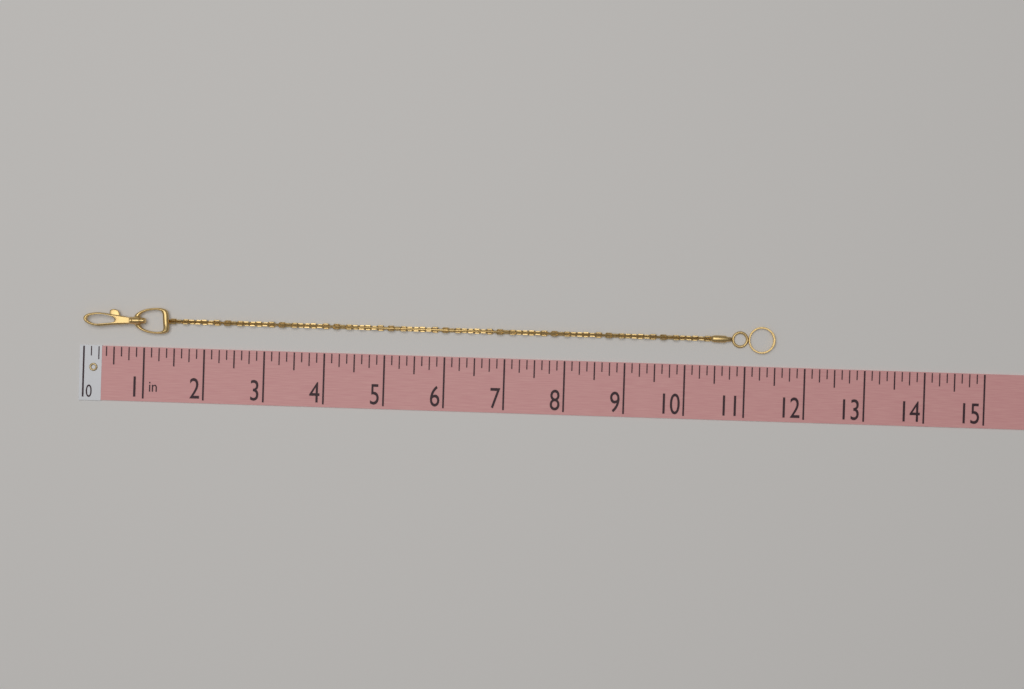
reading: 11.500 in
